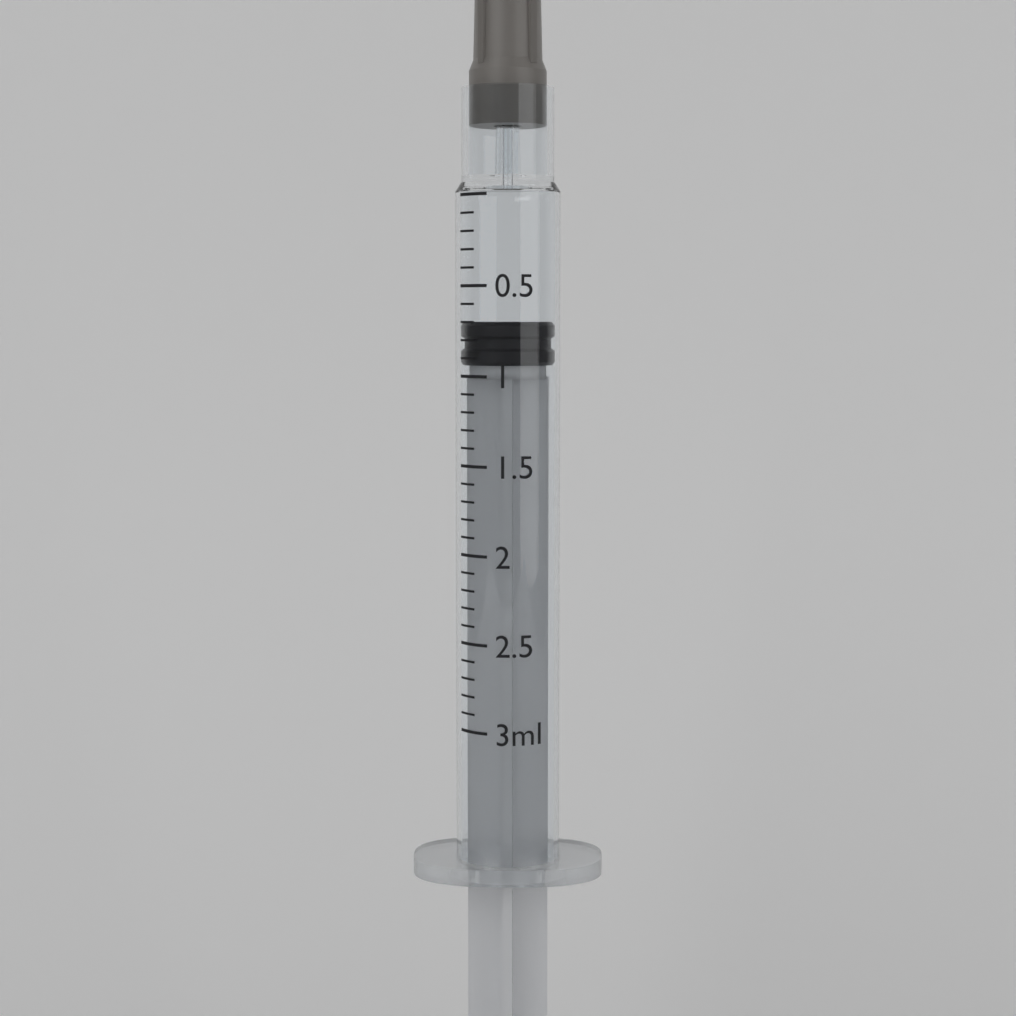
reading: 0.7 ml
